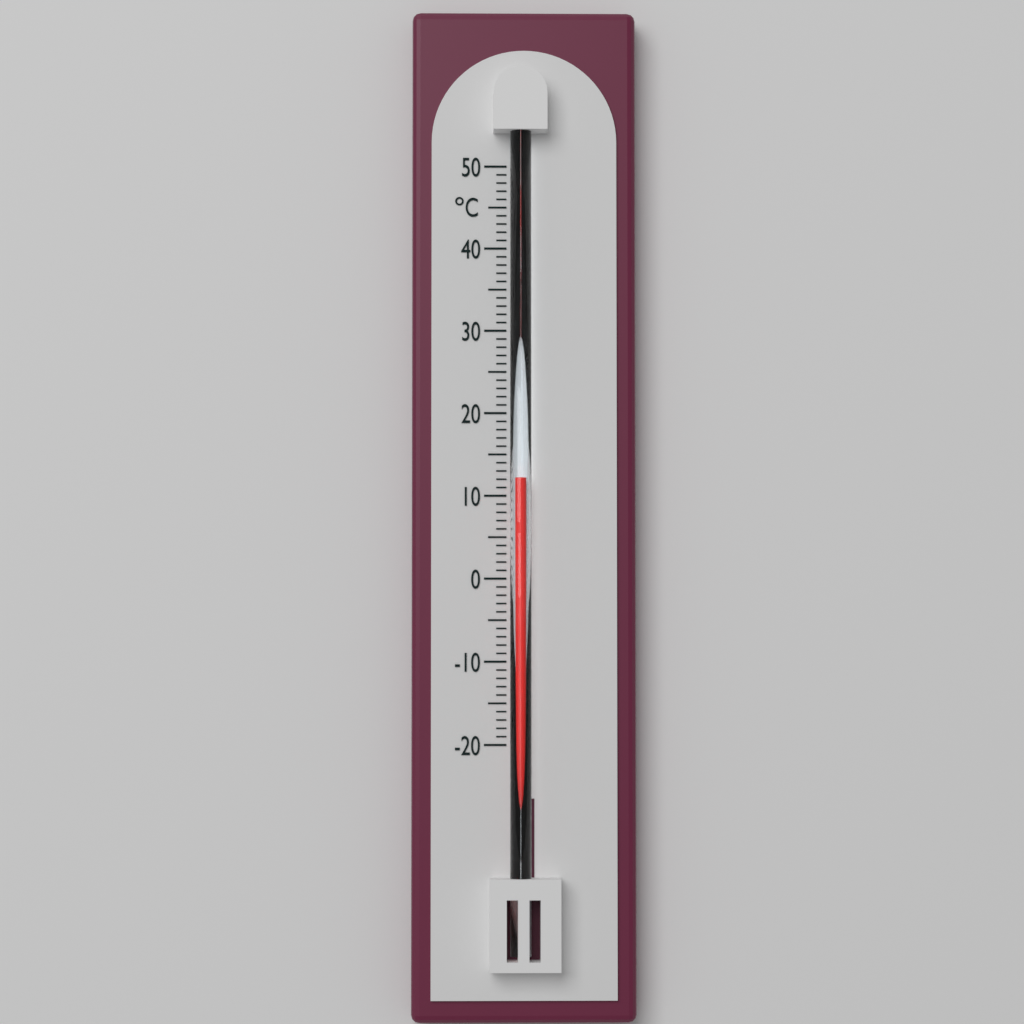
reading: 12 °C
